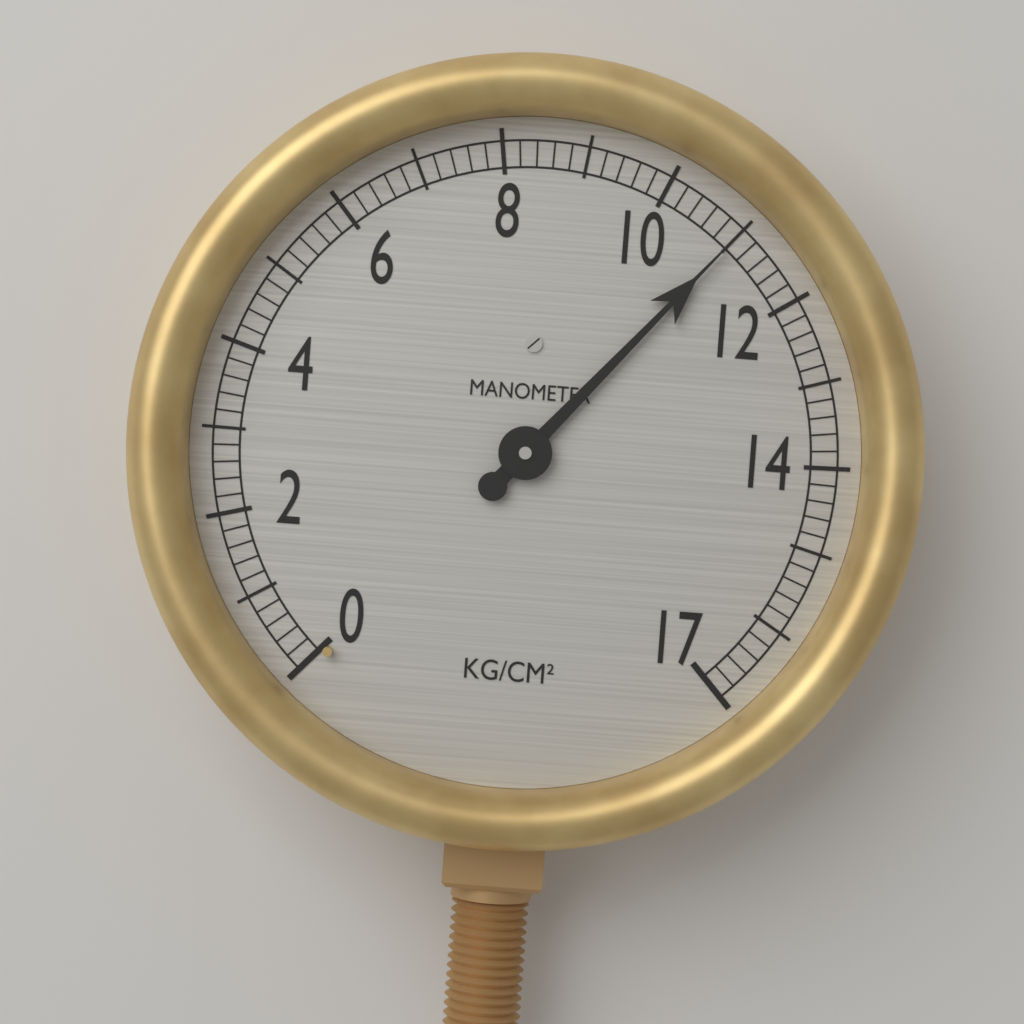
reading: 11.0 kg/cm²
